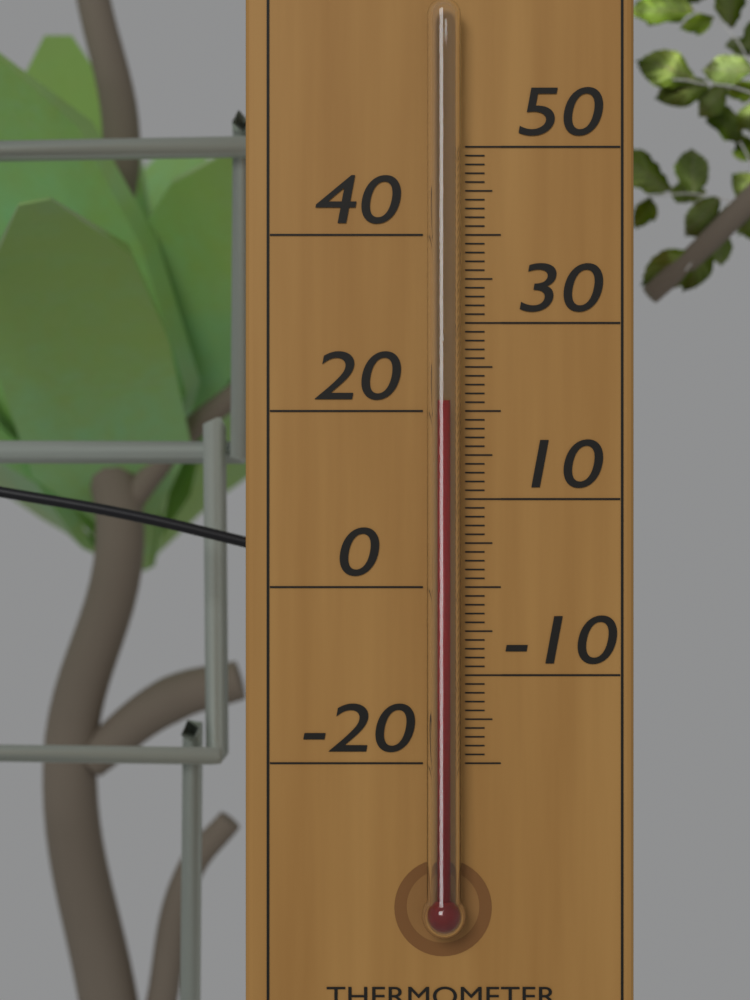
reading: 21 °C
